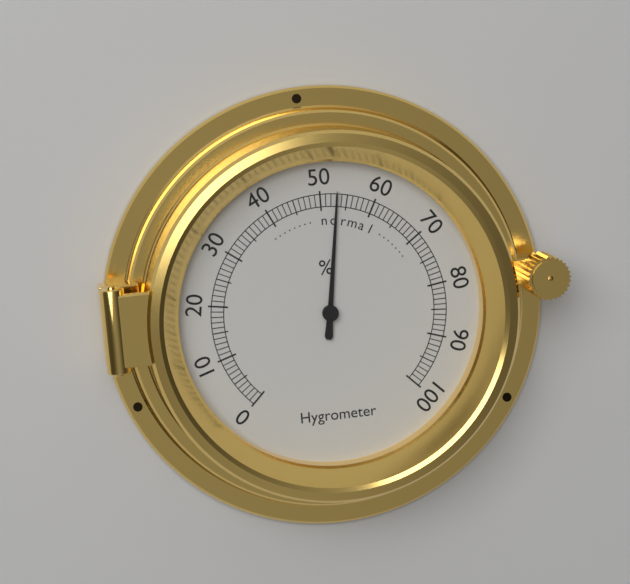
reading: 53 %
